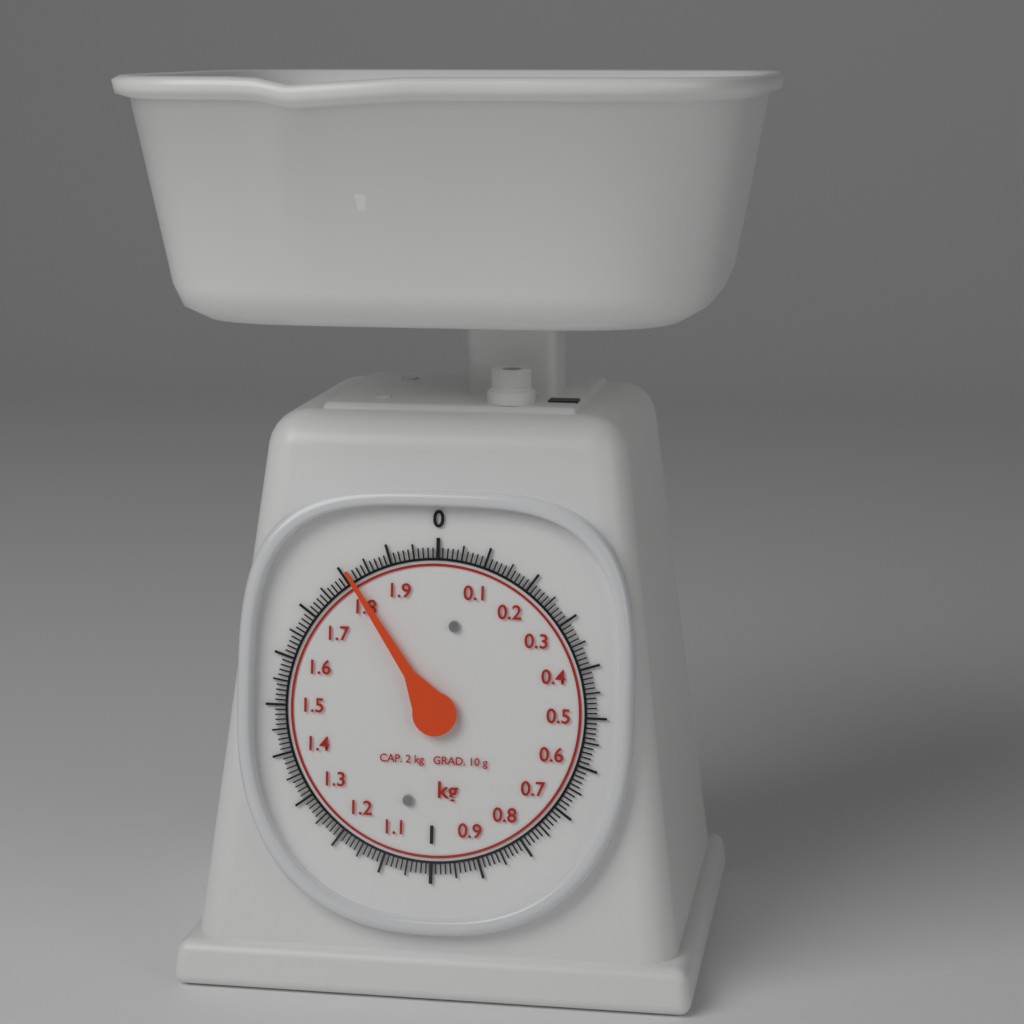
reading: 1.81 kg
